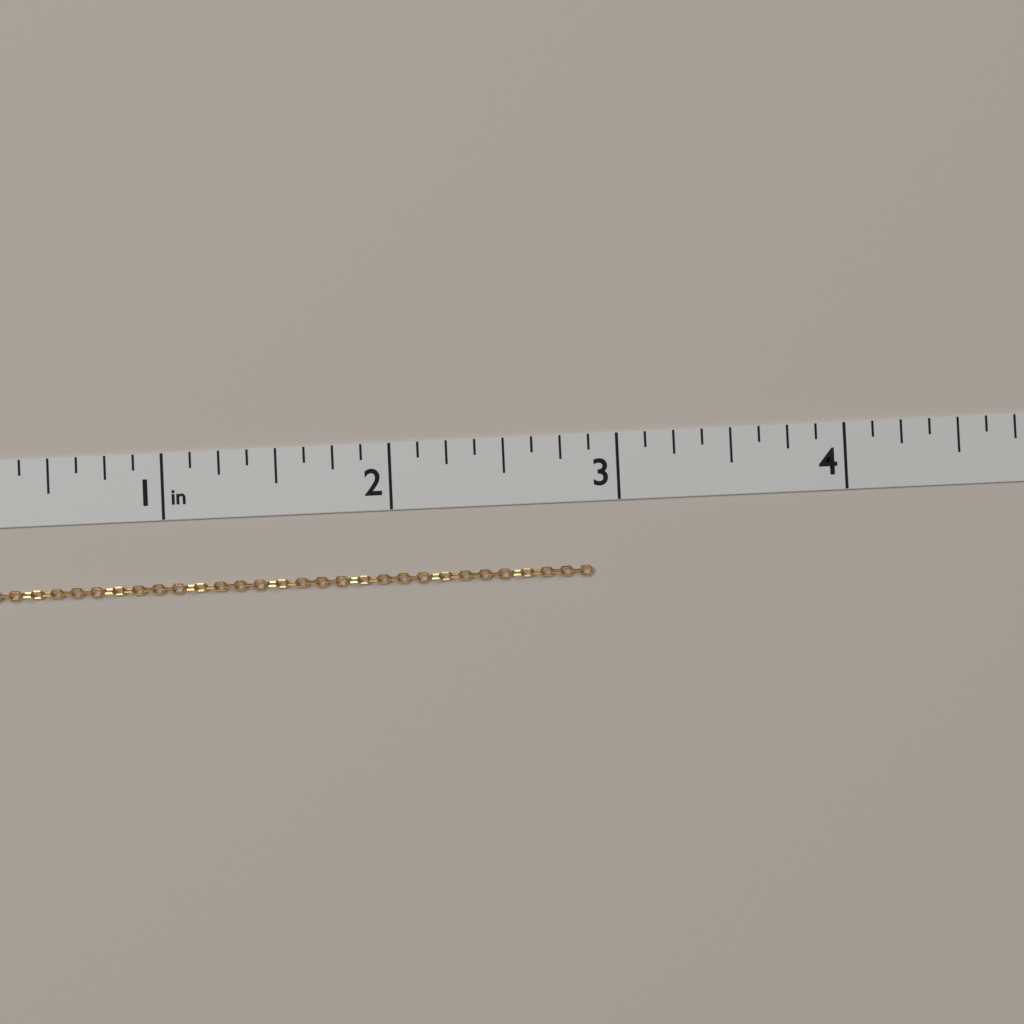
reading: 2.875 in
